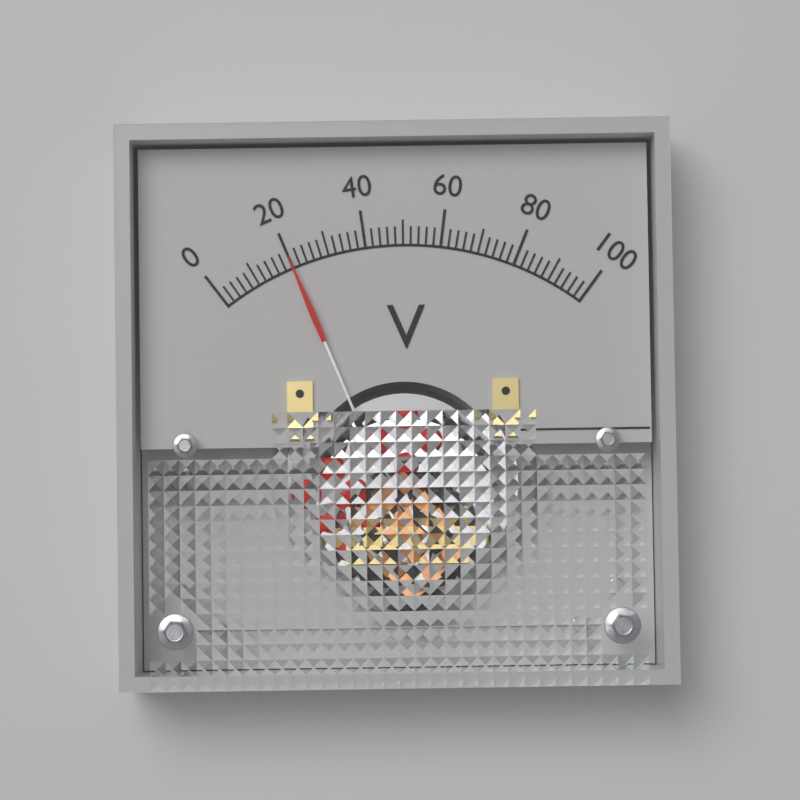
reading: 20 V
